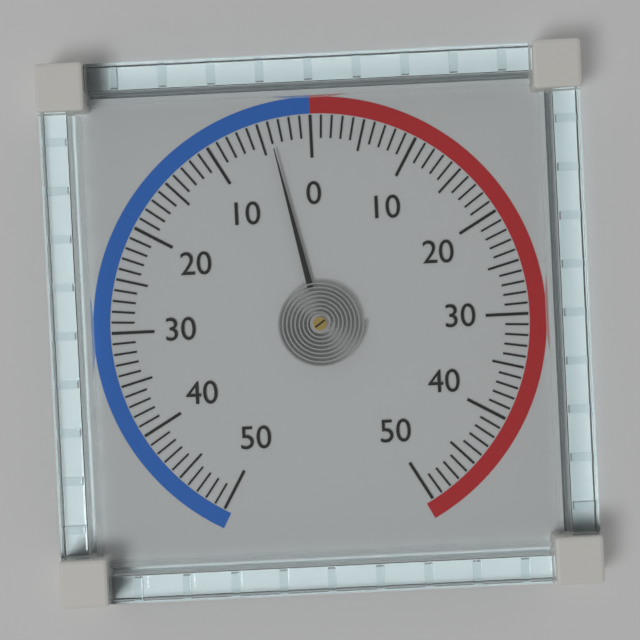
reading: -4 (no unit)
